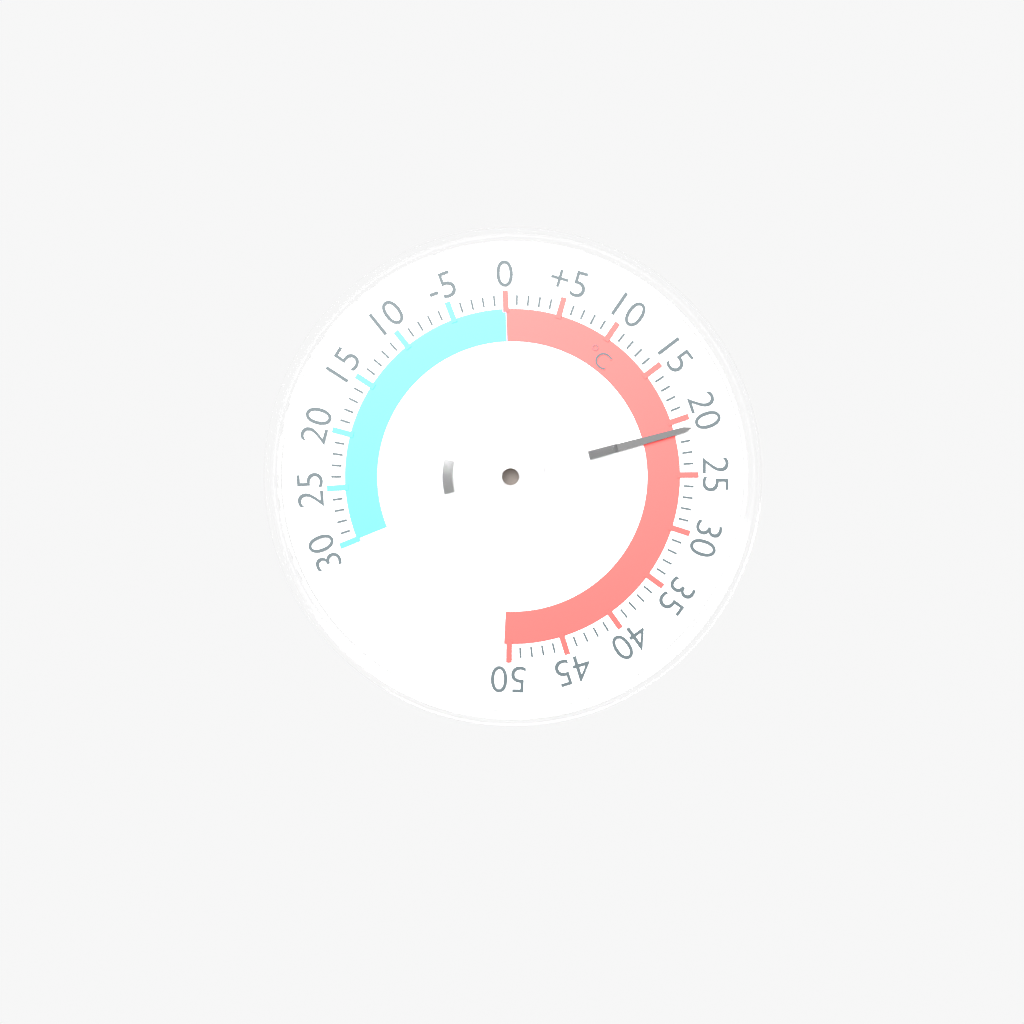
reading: 21 °C
